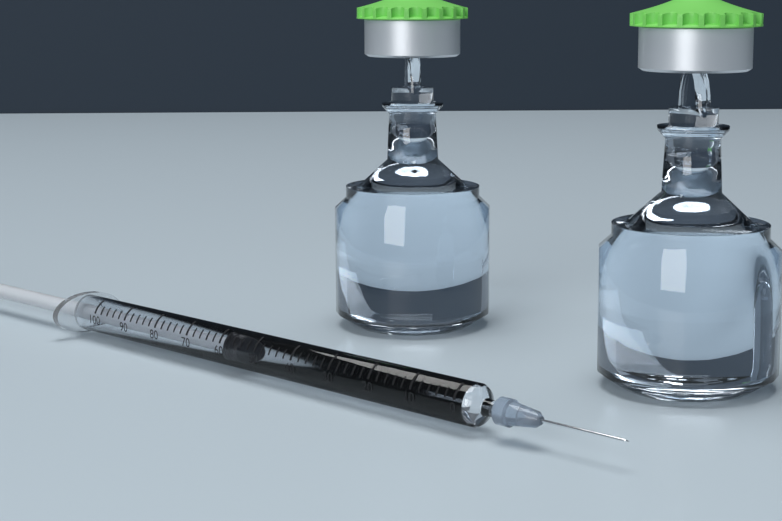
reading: 56 (no unit)
